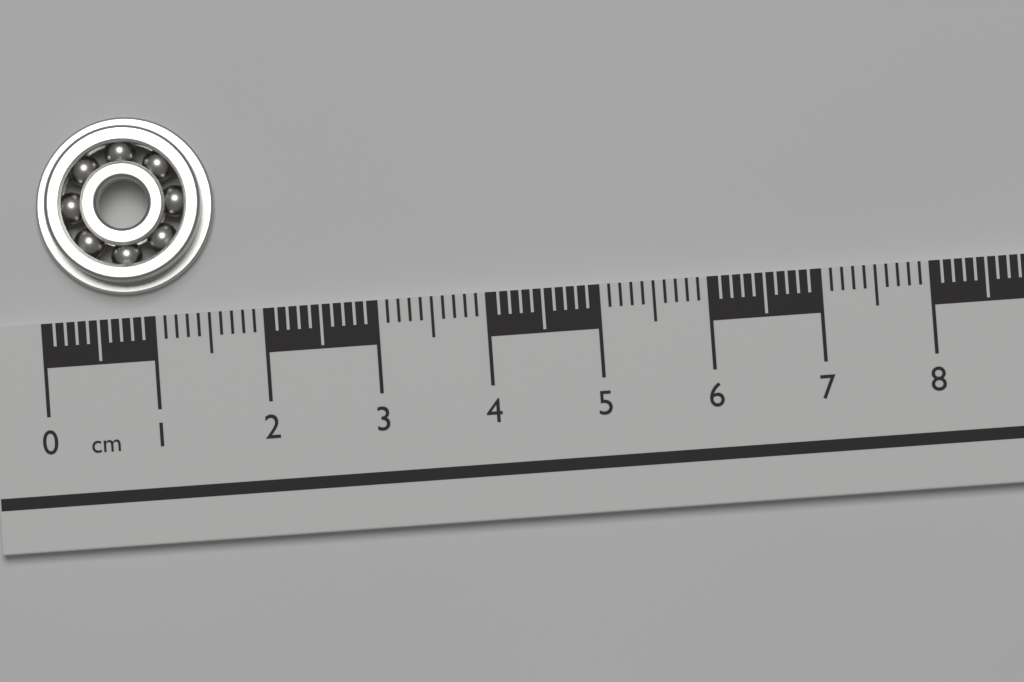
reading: 1.6 cm
